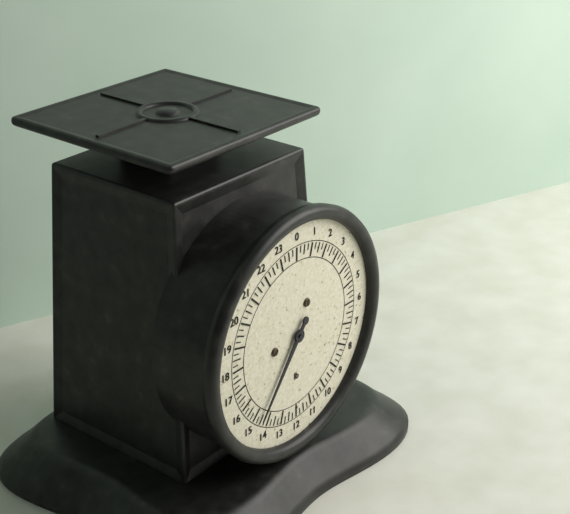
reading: 14.50 lb
